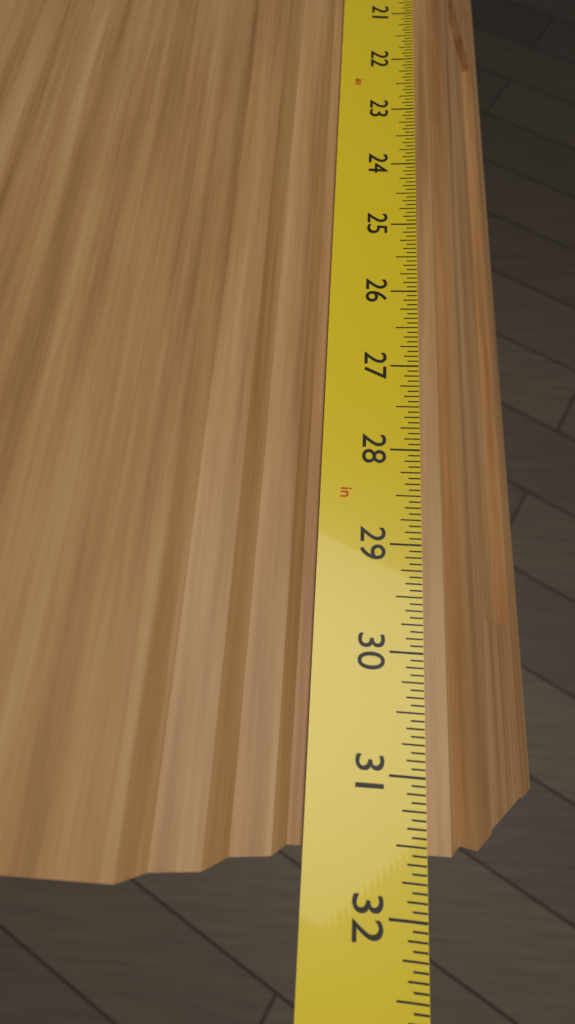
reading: 31.5625 in
